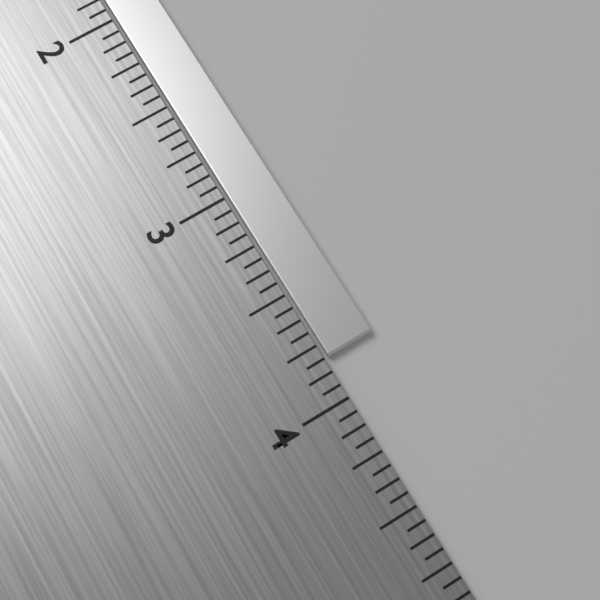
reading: 3.8125 in
